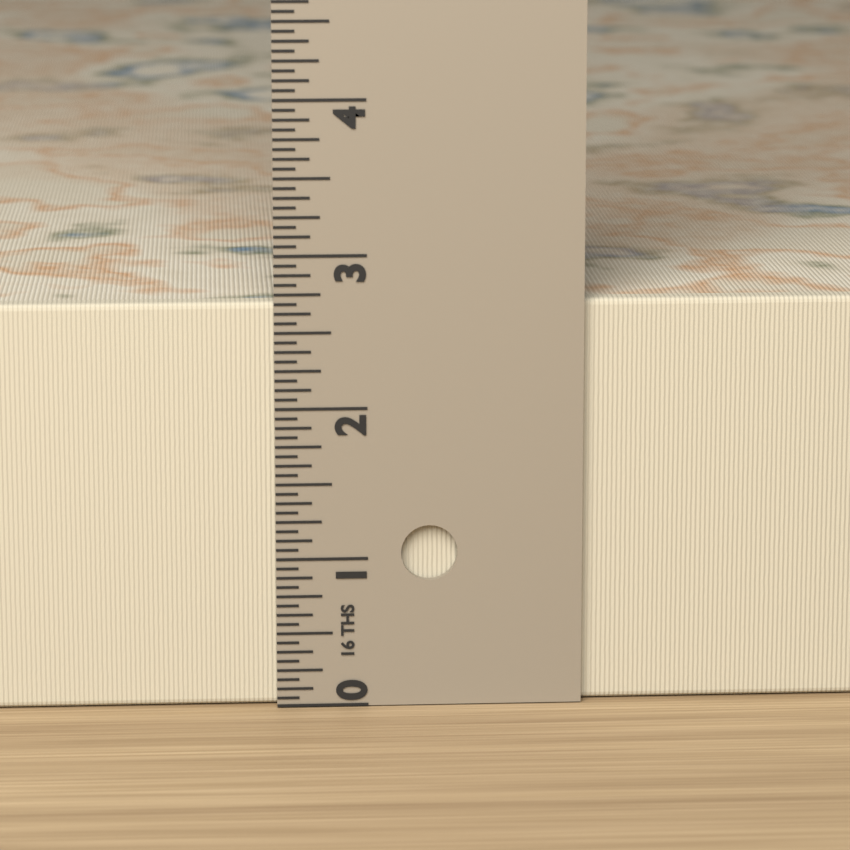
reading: 2.6875 in
